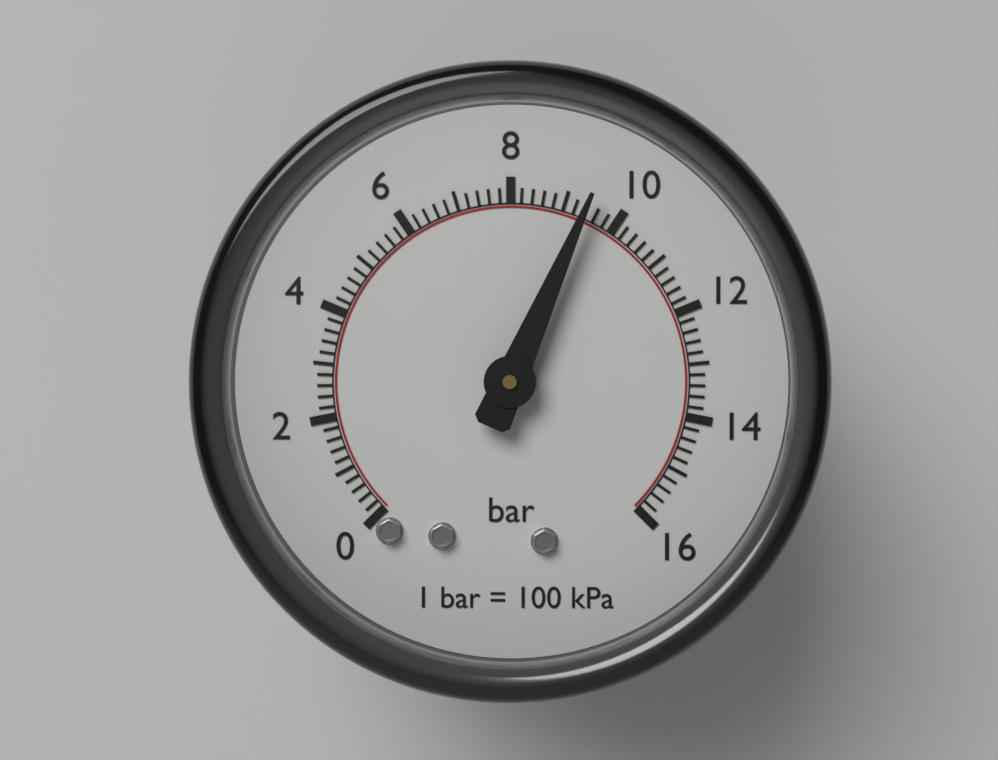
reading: 9.4 bar
